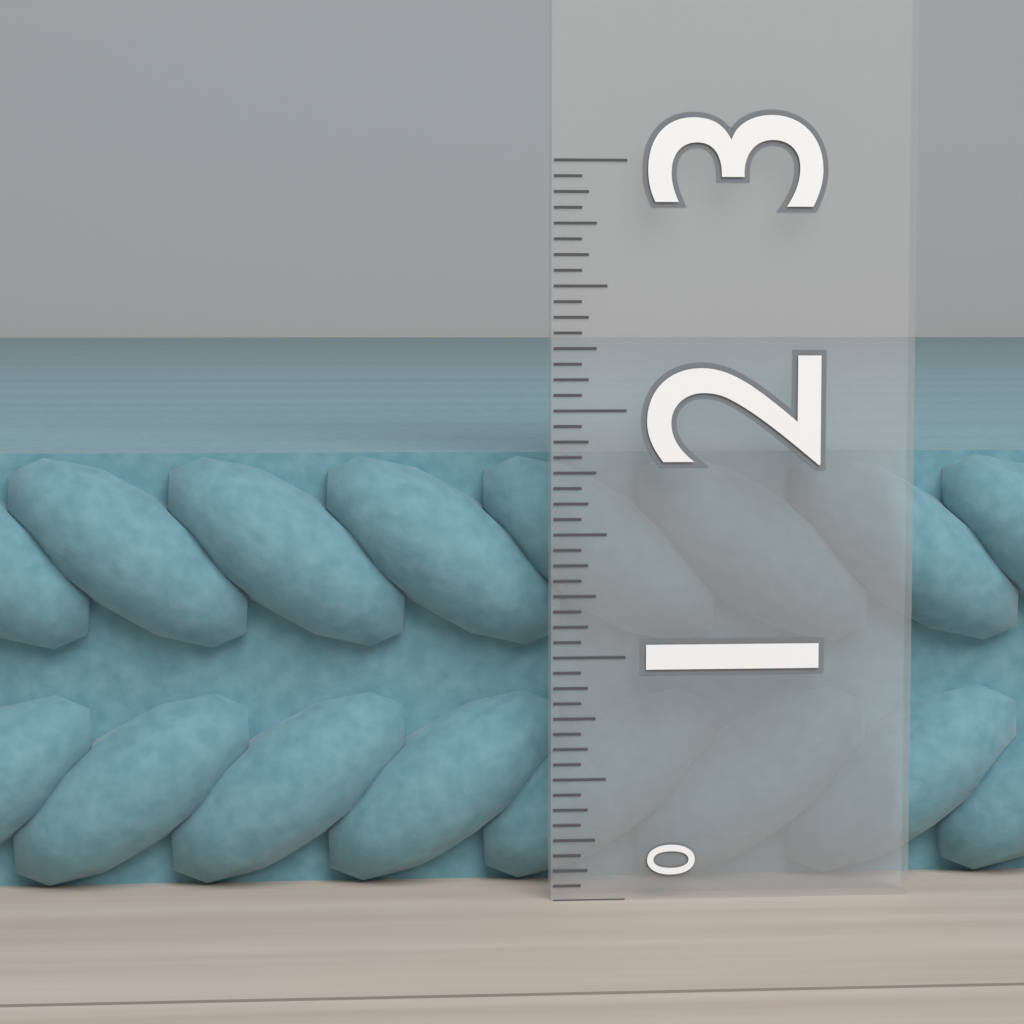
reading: 1.8125 (no unit)
